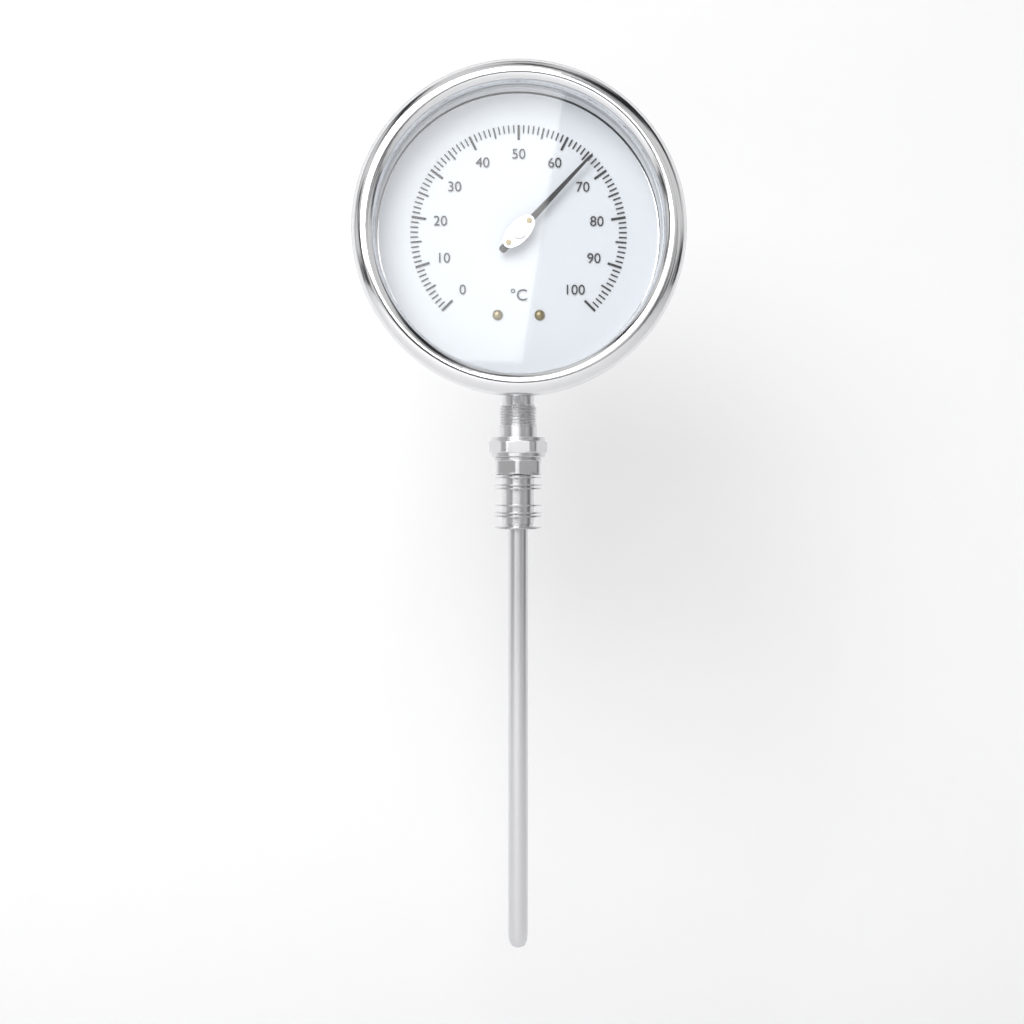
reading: 66 °C
